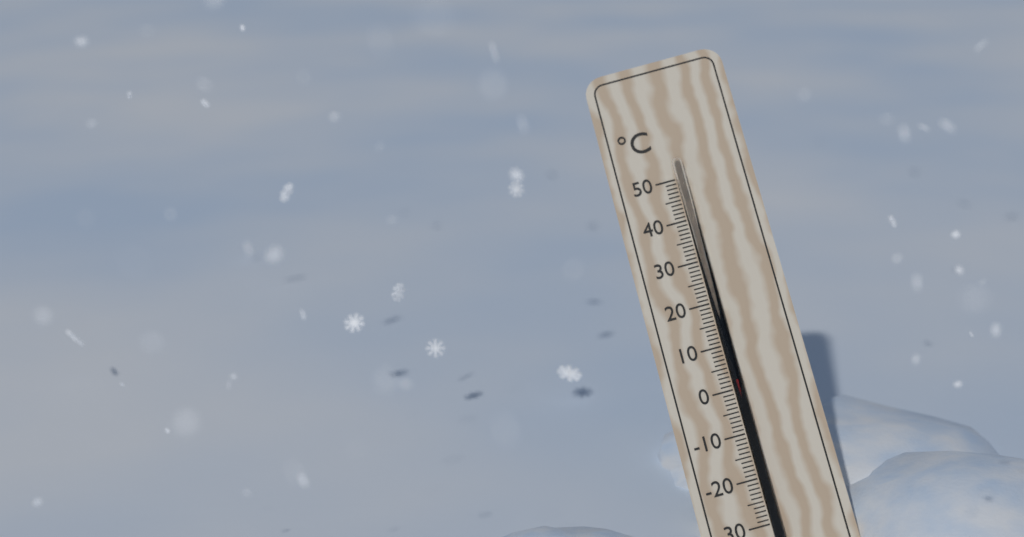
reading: 2 °C
